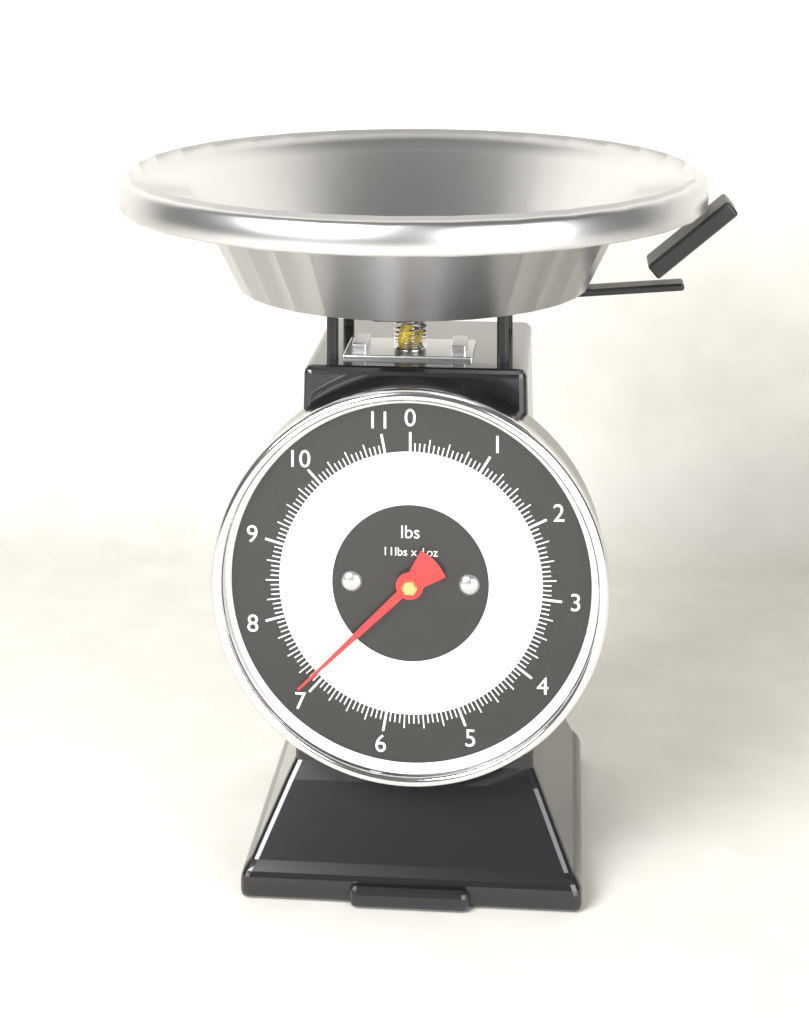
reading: 7.1250 lbs
